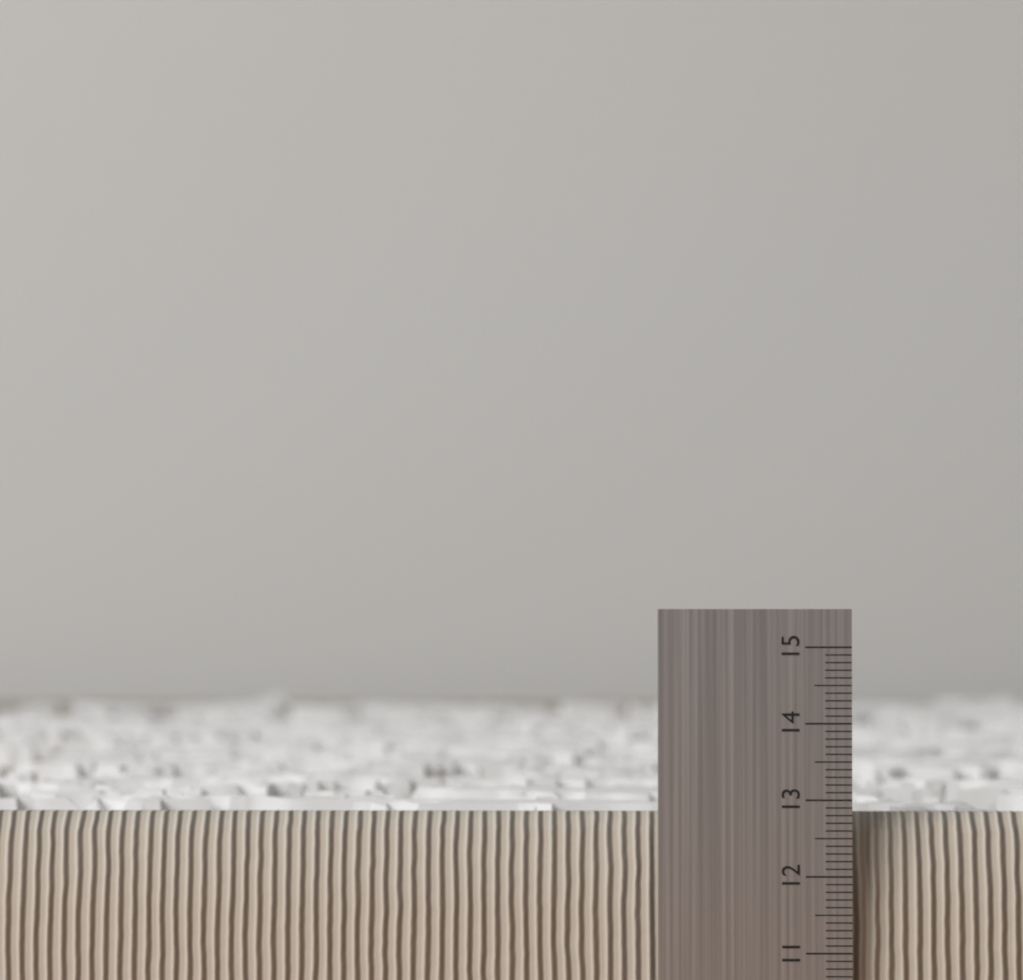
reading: 12.8 (no unit)
